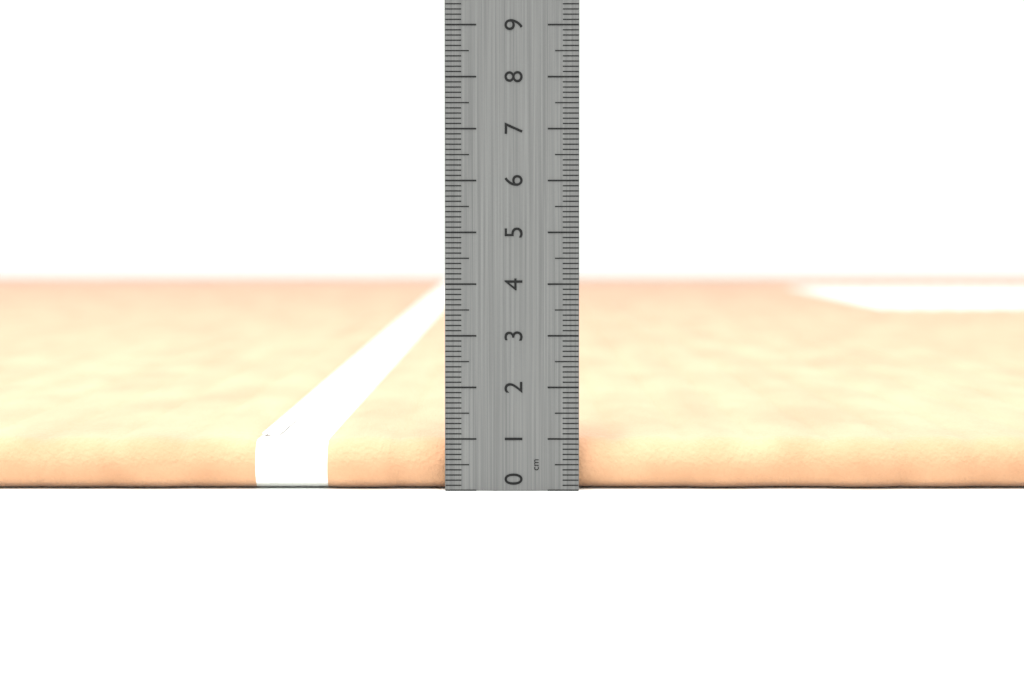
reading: 1.0 cm
